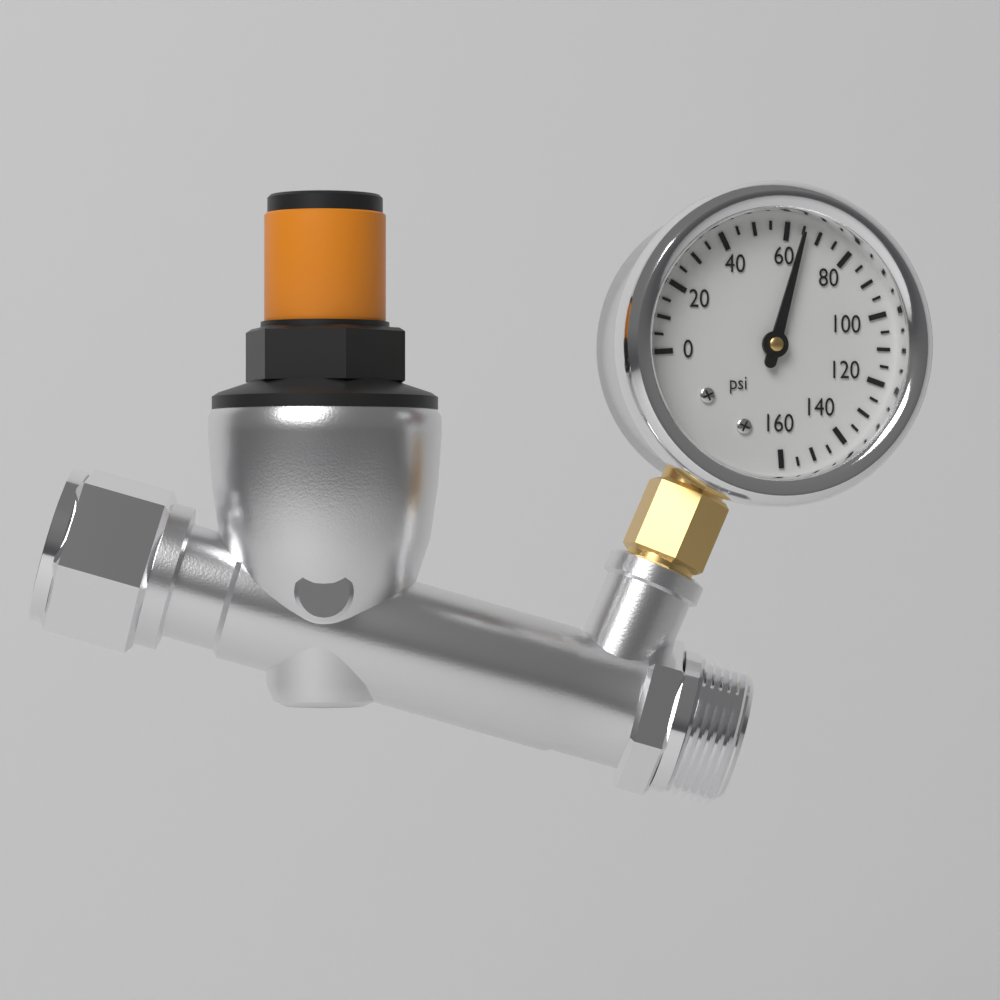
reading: 65 psi
